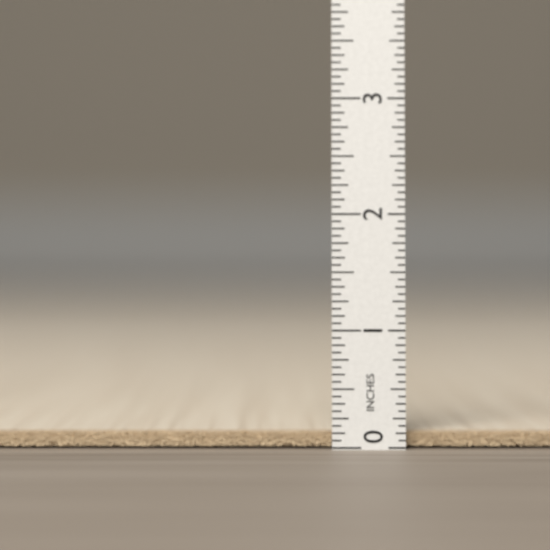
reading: 0.1250 in
